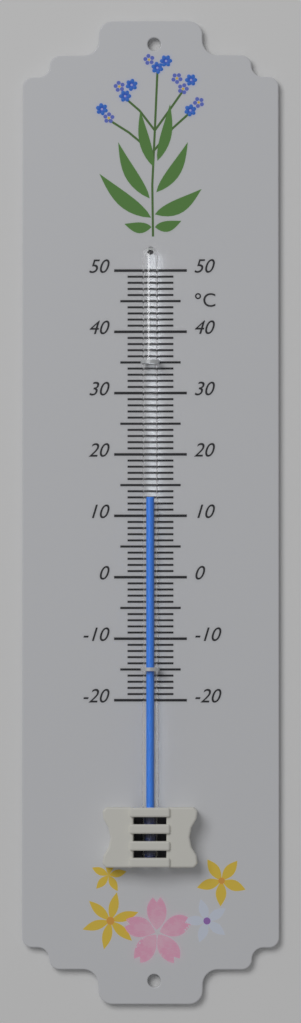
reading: 13 °C
